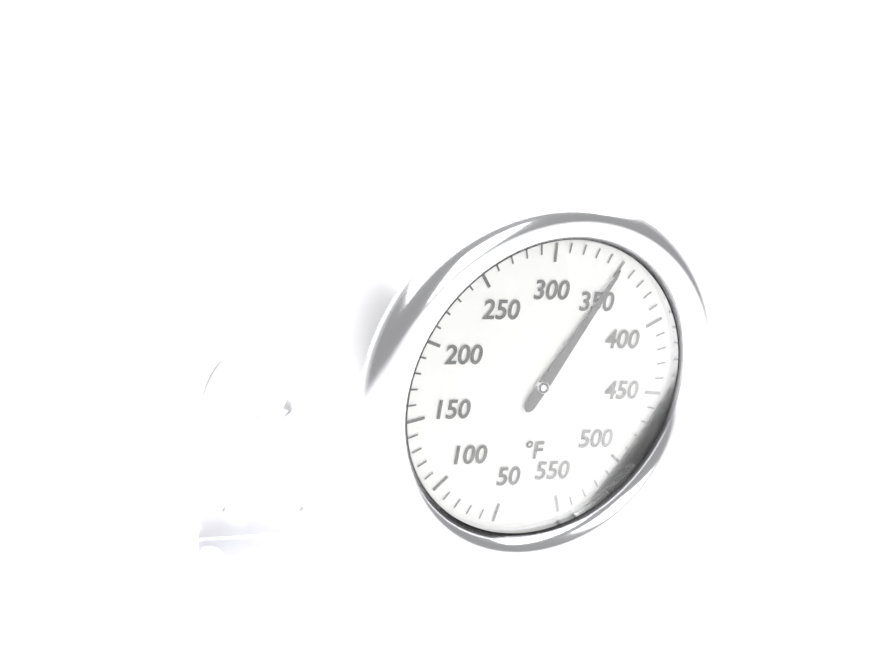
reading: 350 °F
